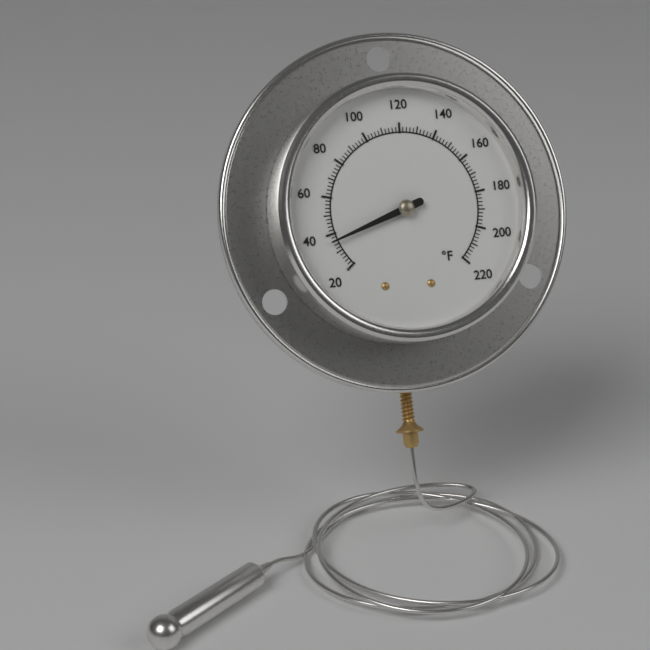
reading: 36 °F
